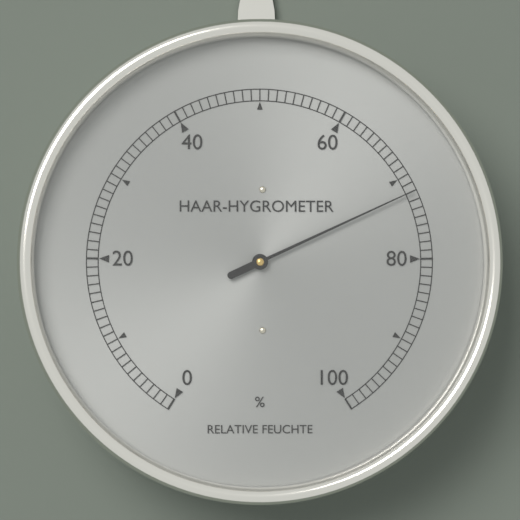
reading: 72 %
